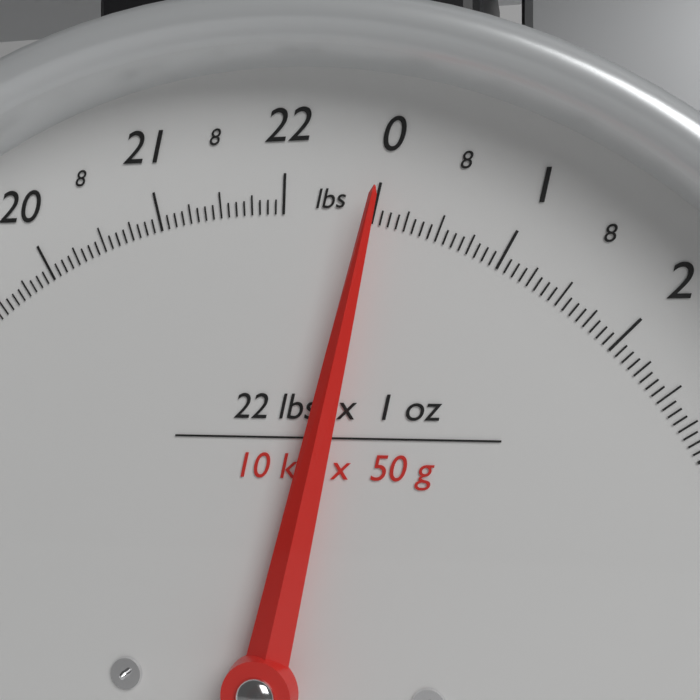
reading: 0.0000 lbs
